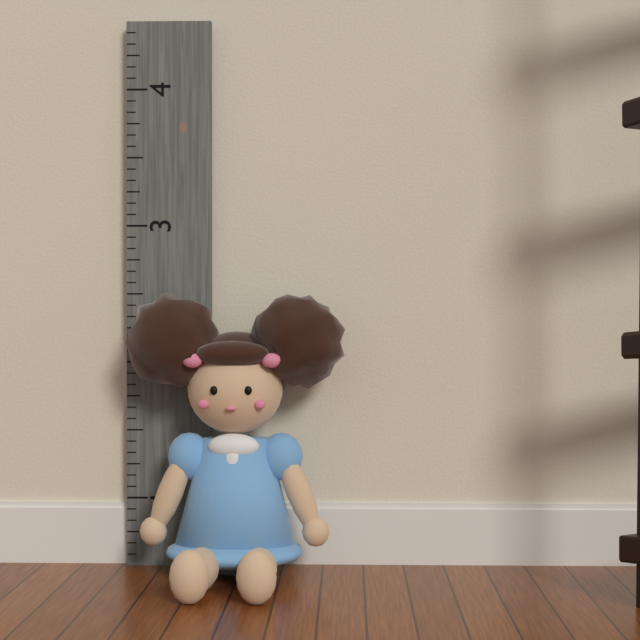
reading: 2.500000 (no unit)
